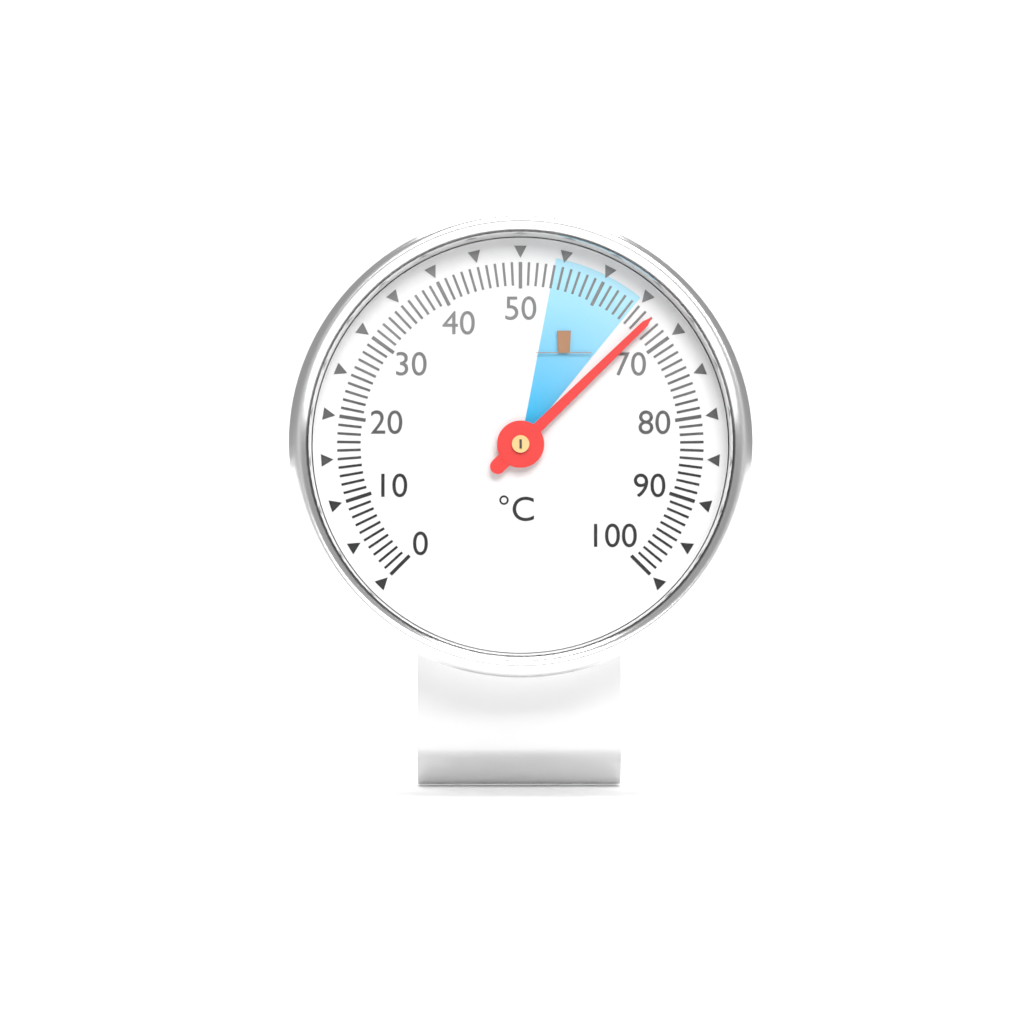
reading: 67 °C
